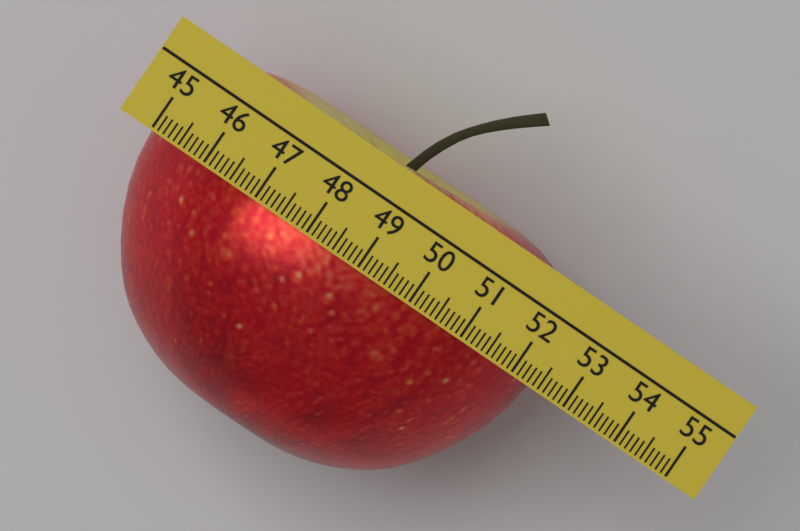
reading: 52.5 (no unit)
